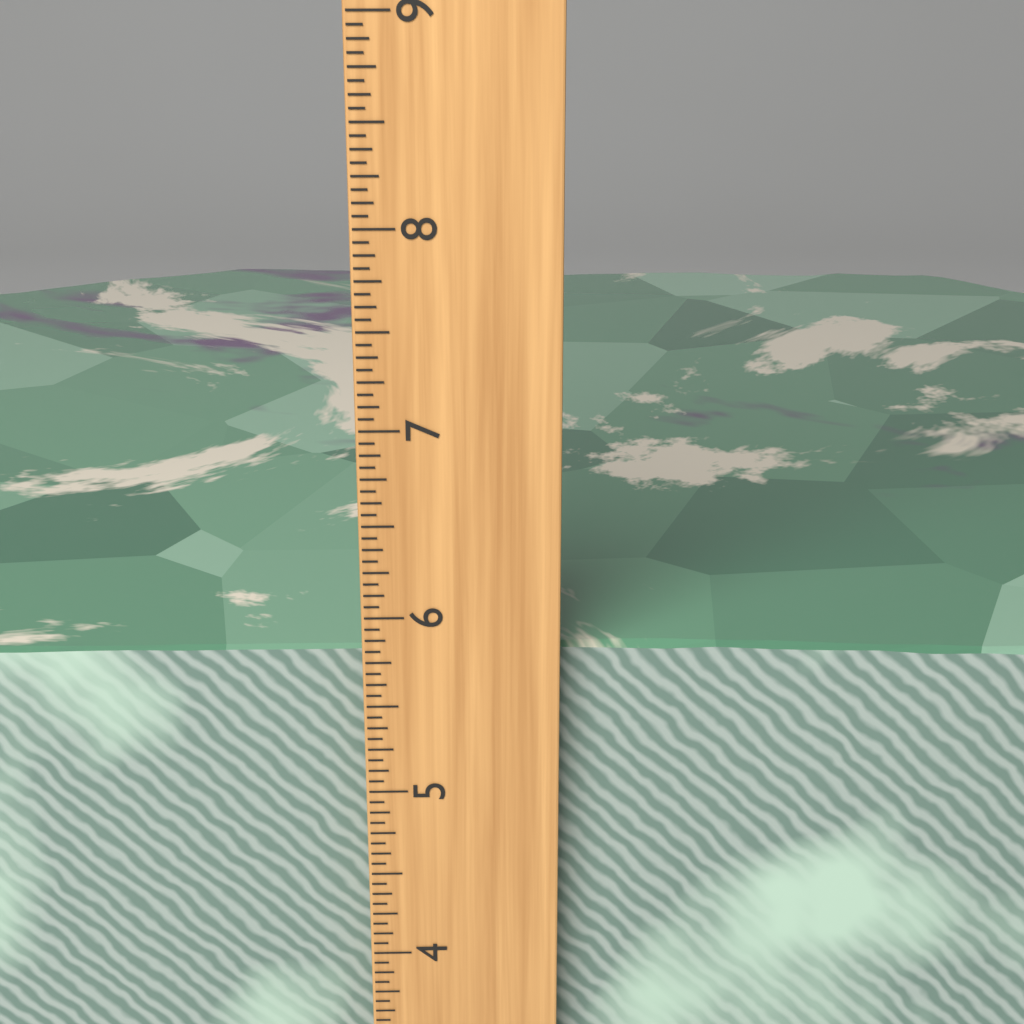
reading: 5.7500 inch
